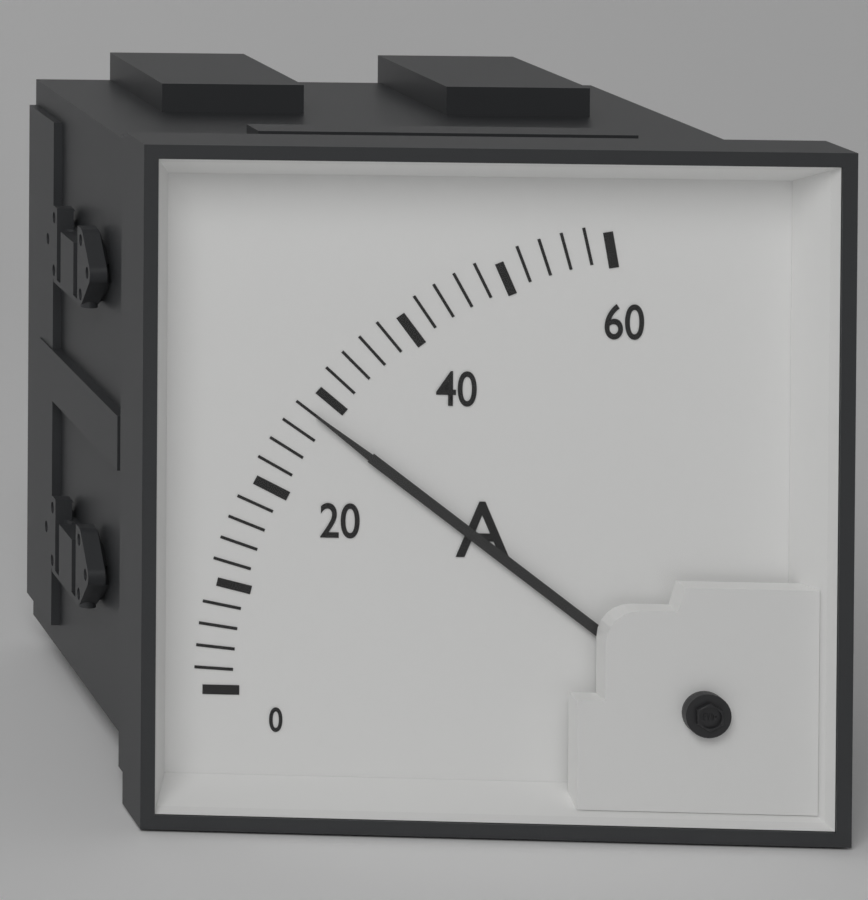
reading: 28 A
